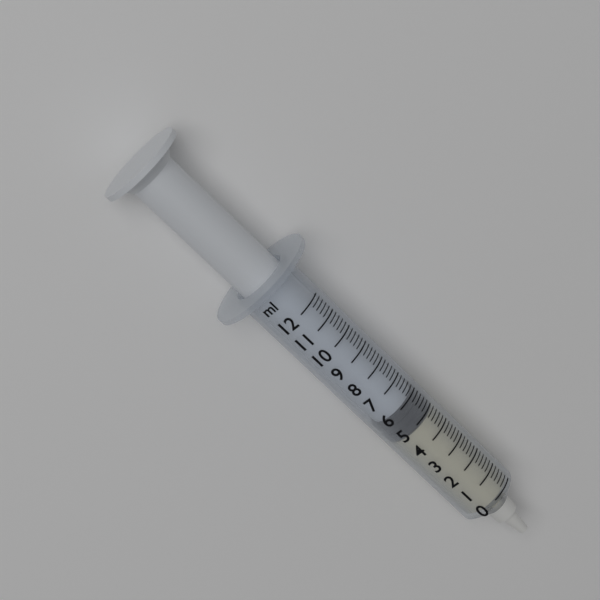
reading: 4.8 ml
